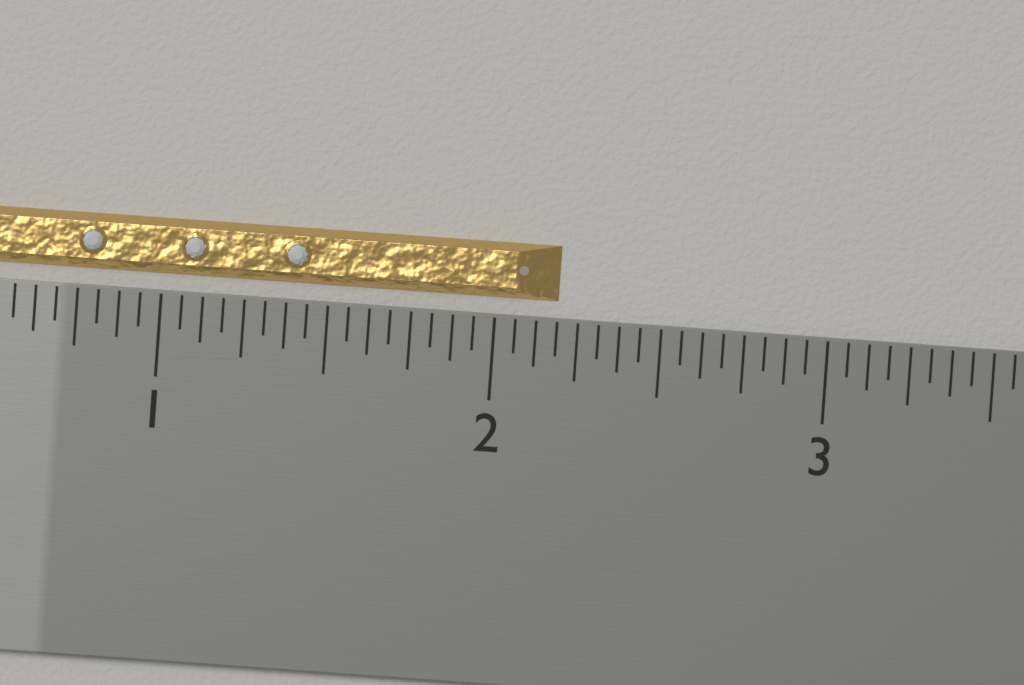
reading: 2.1875 inch
